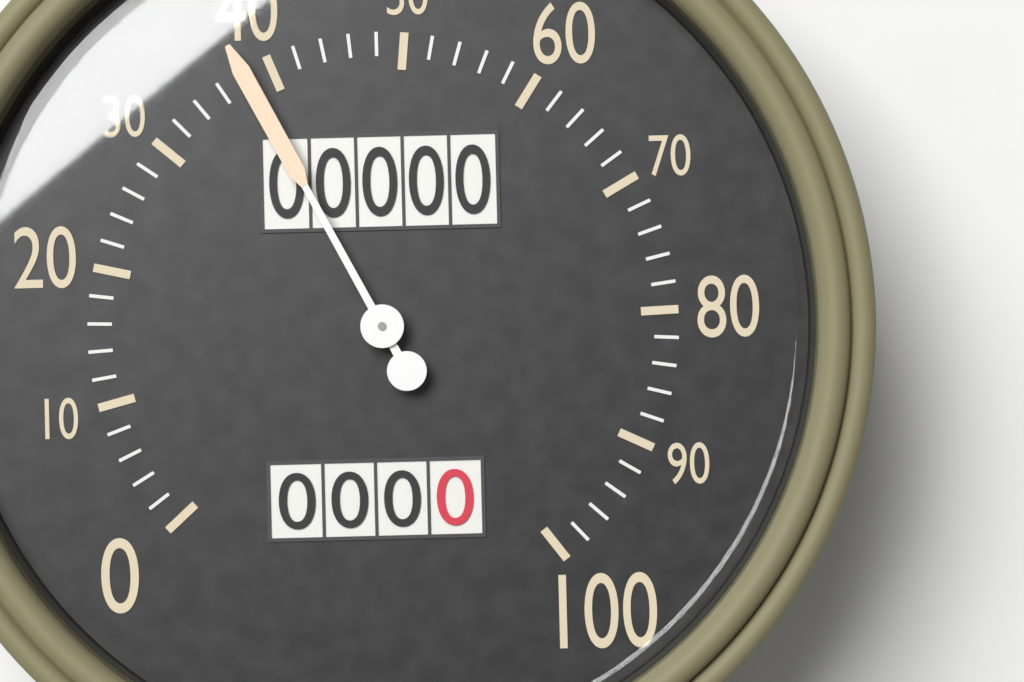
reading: 38 (no unit)
